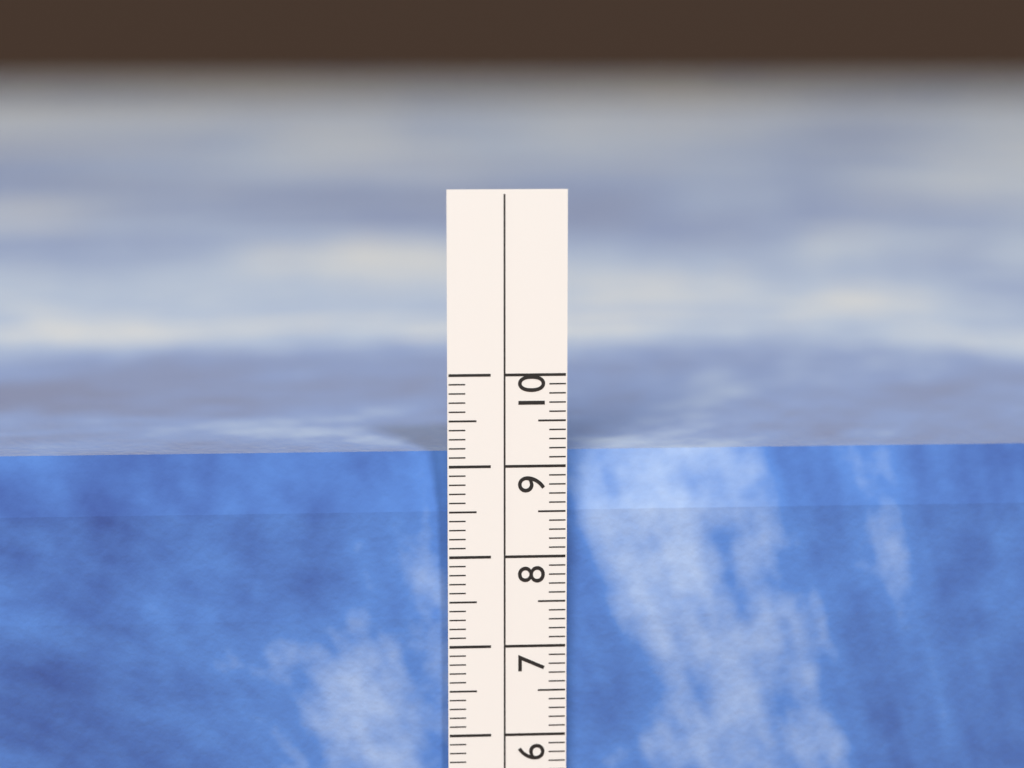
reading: 9.1 cm
